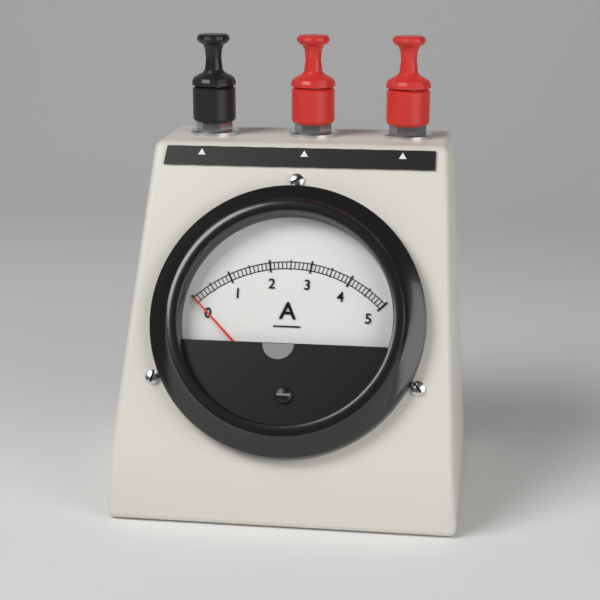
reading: 0.0 A
